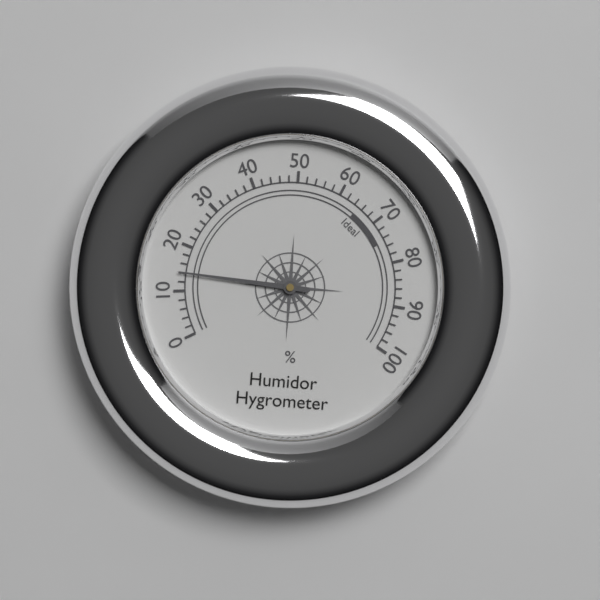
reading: 14 %
